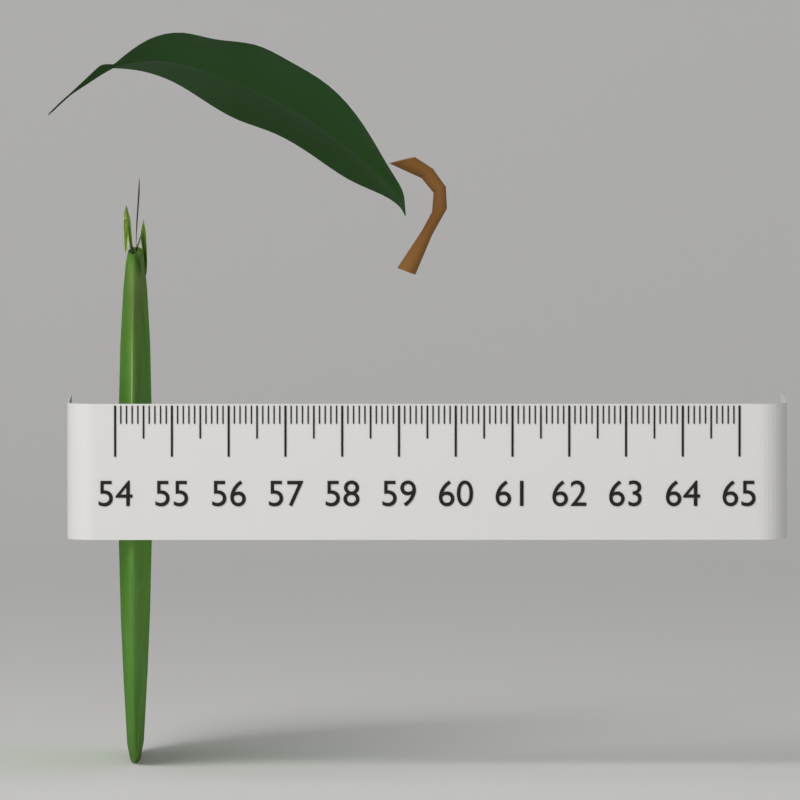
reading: 54.6 (no unit)
